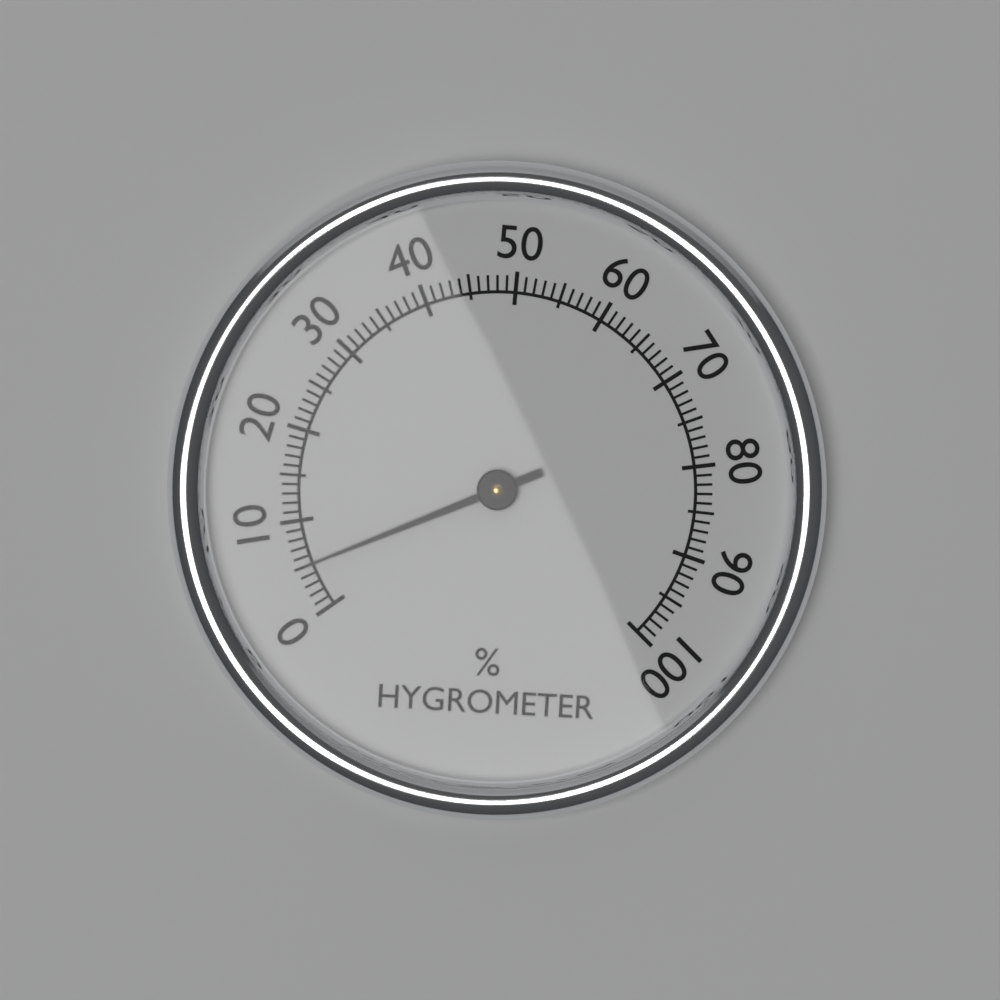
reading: 5 %
